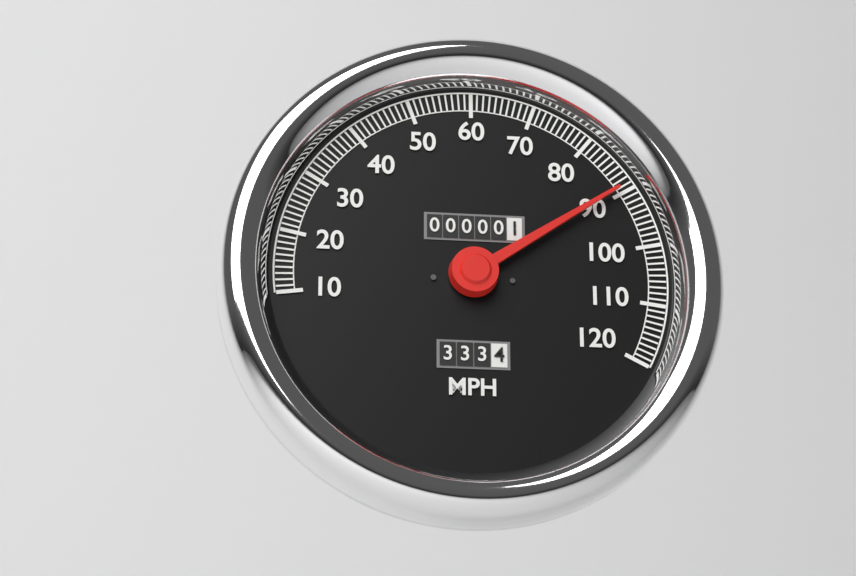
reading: 89 MPH
